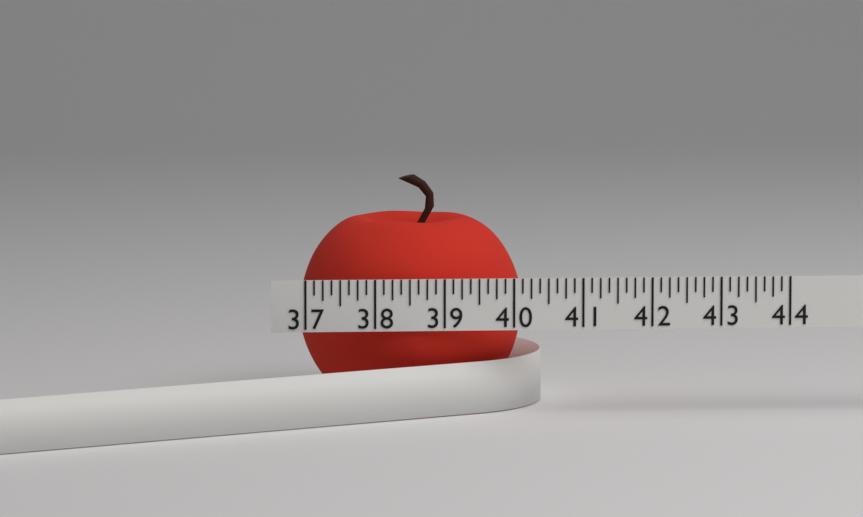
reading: 40.250 (no unit)
